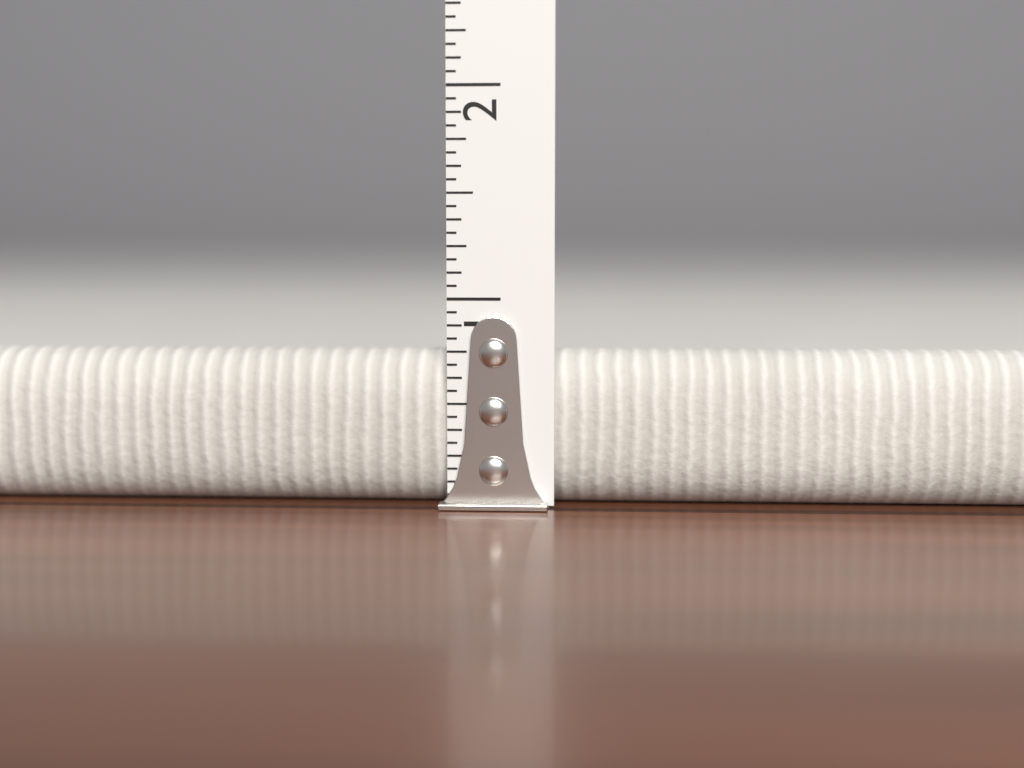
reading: 0.7500 in
